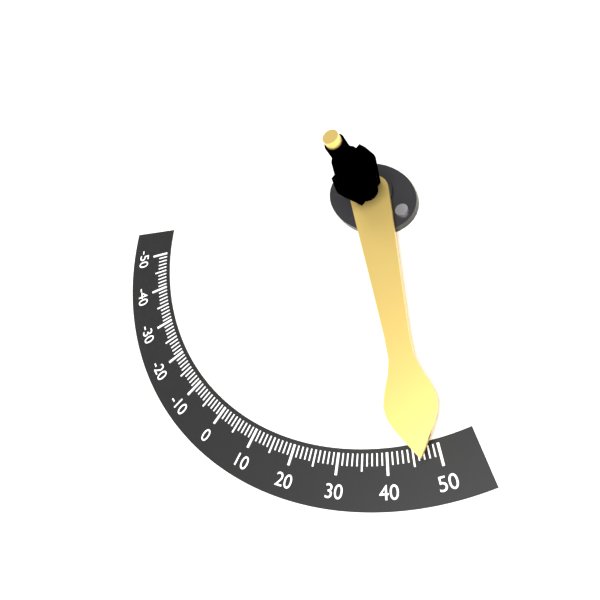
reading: 47 (no unit)
